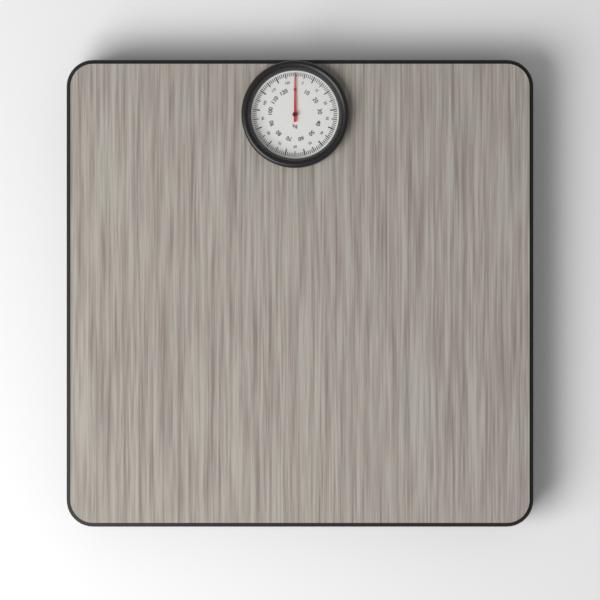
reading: 0 kg
